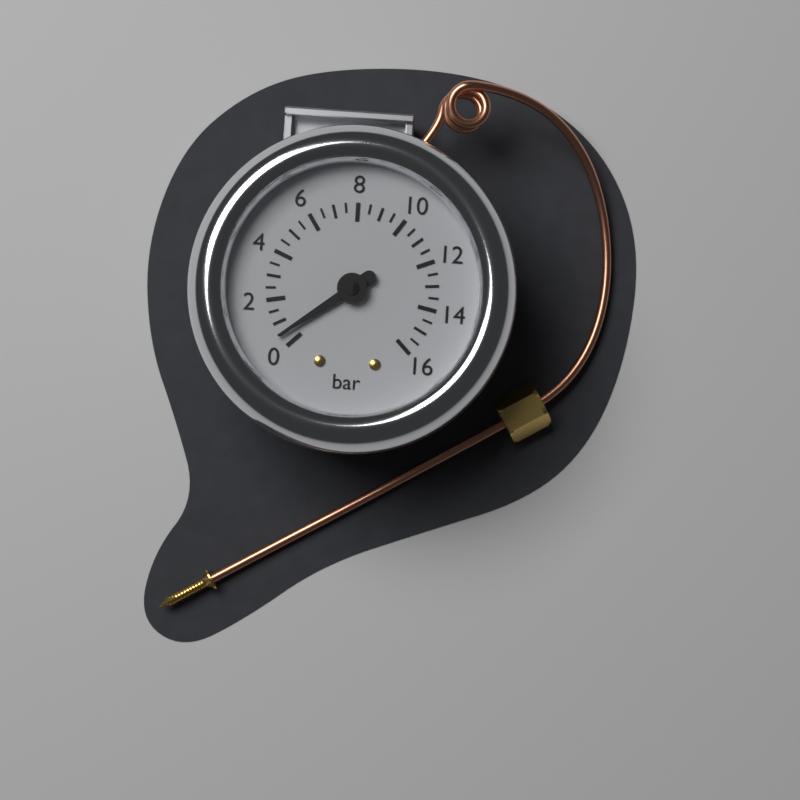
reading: 0.5 bar
